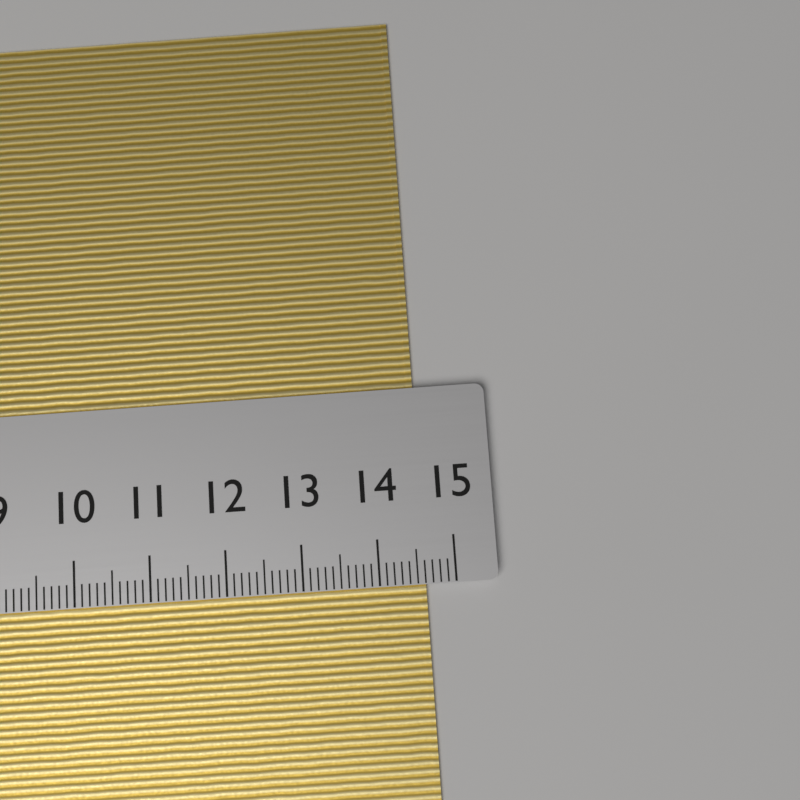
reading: 14.6 cm
